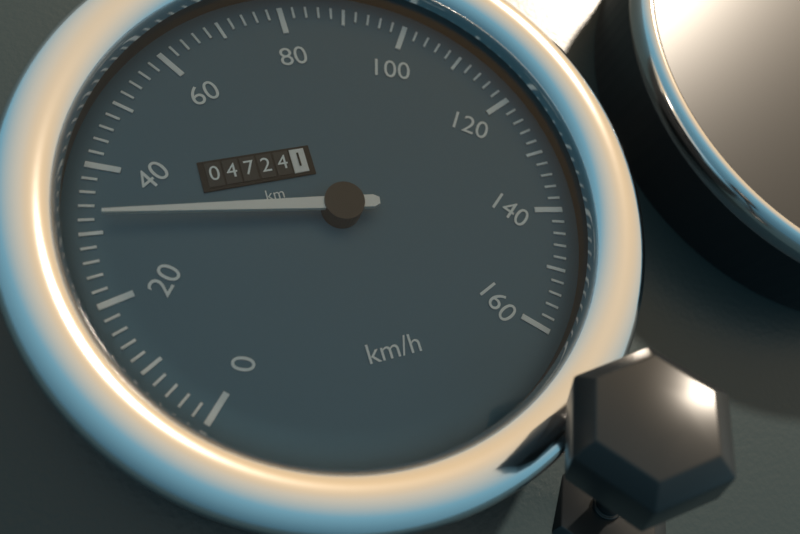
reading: 32 km/h
